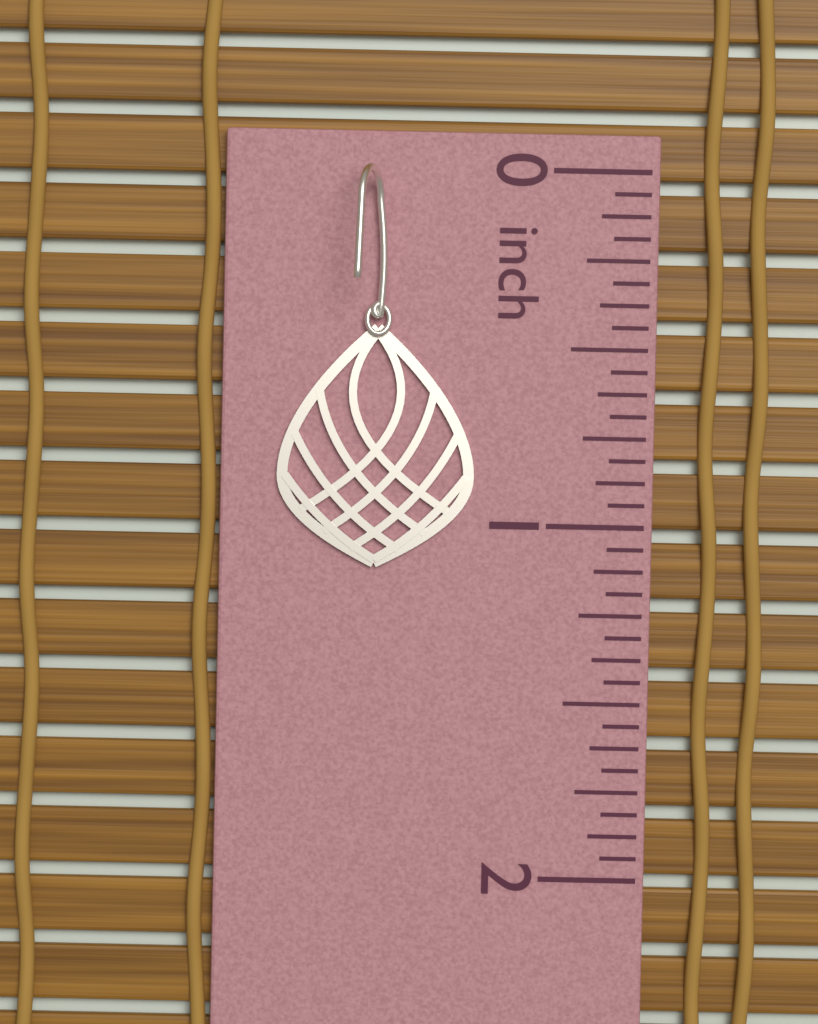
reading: 1.1250 inch
